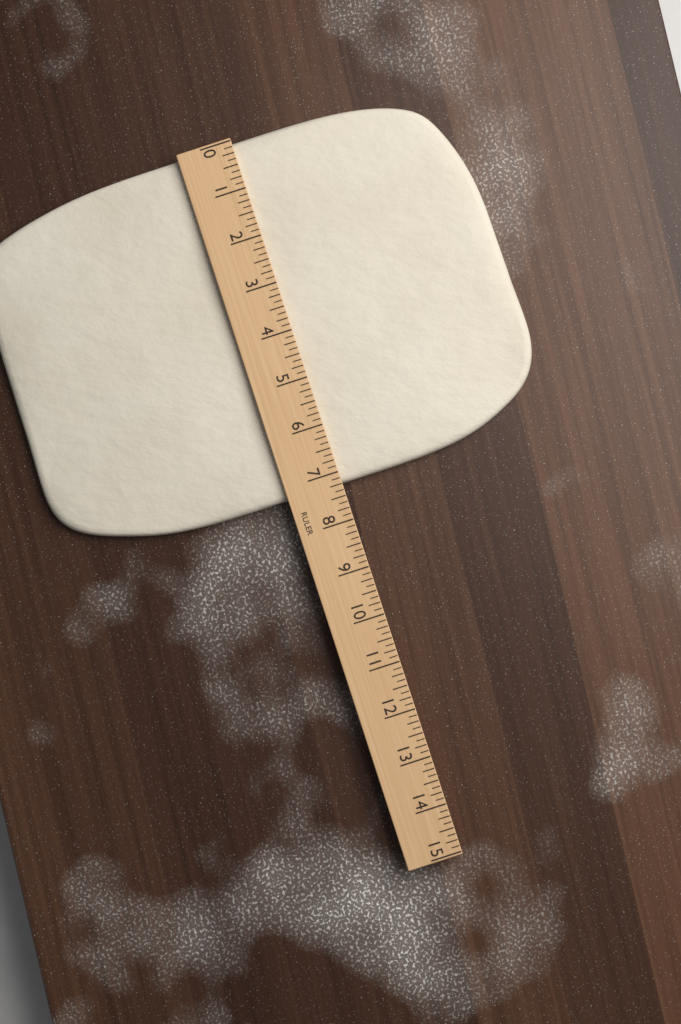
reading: 7.250 (no unit)
